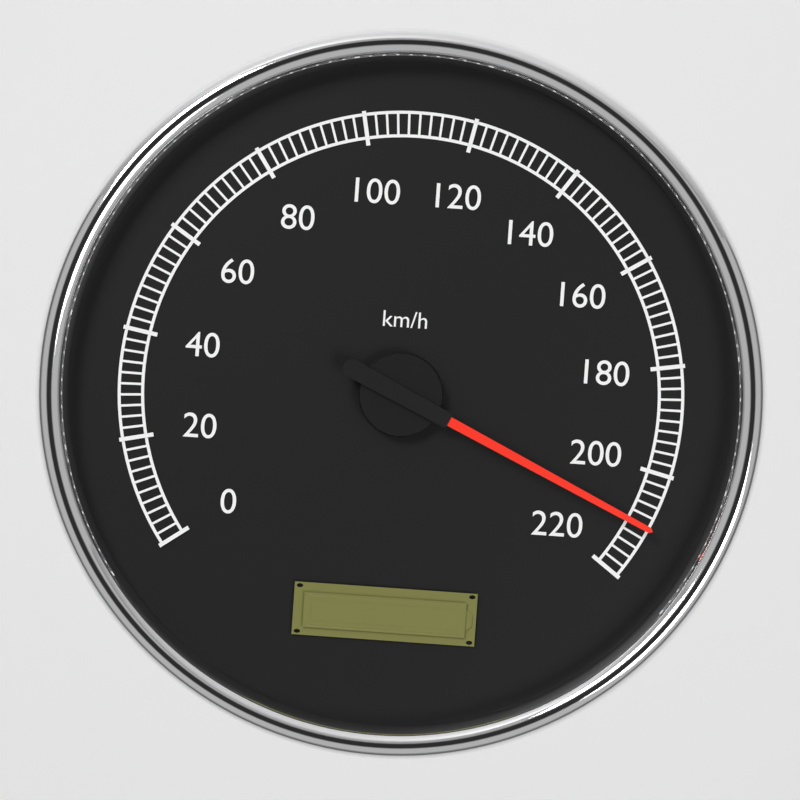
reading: 210 km/h
